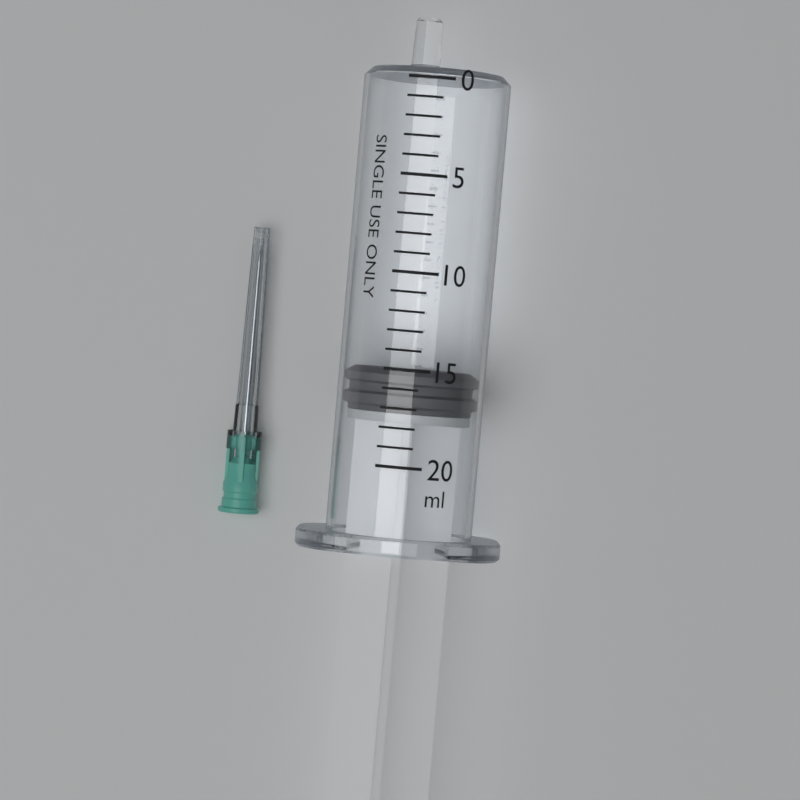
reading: 15 ml
